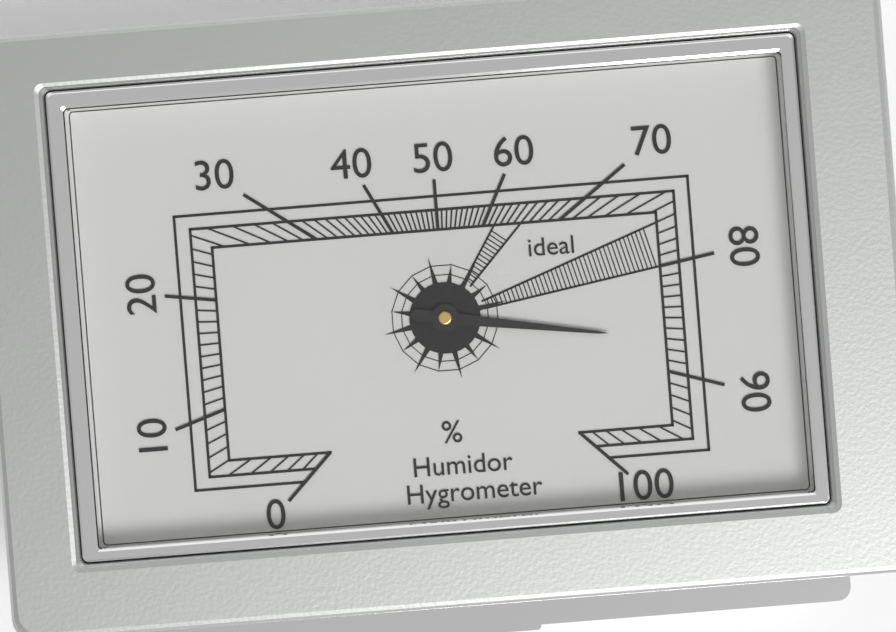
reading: 87 %
